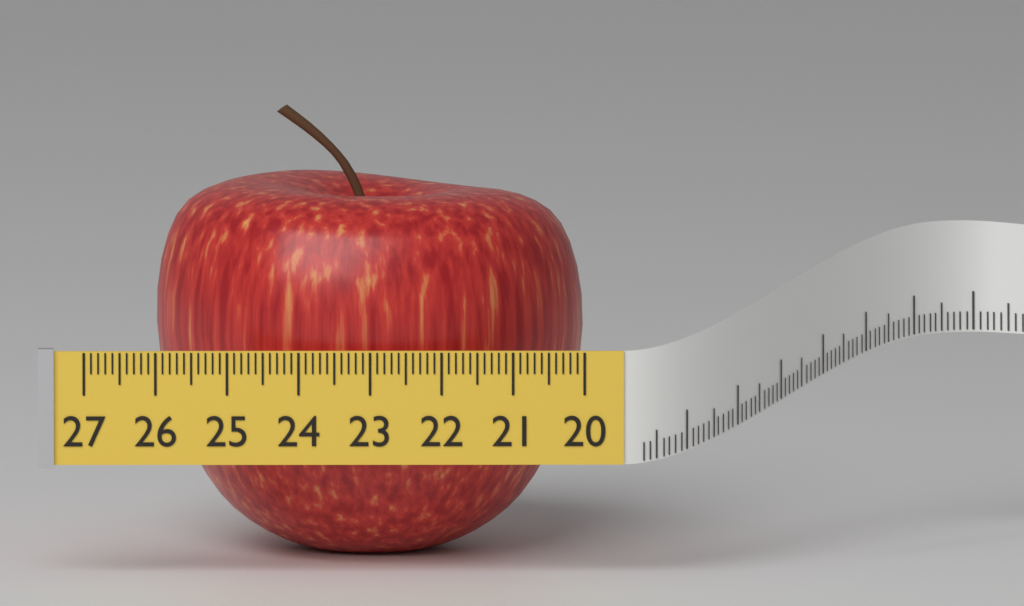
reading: 26.0 (no unit)
